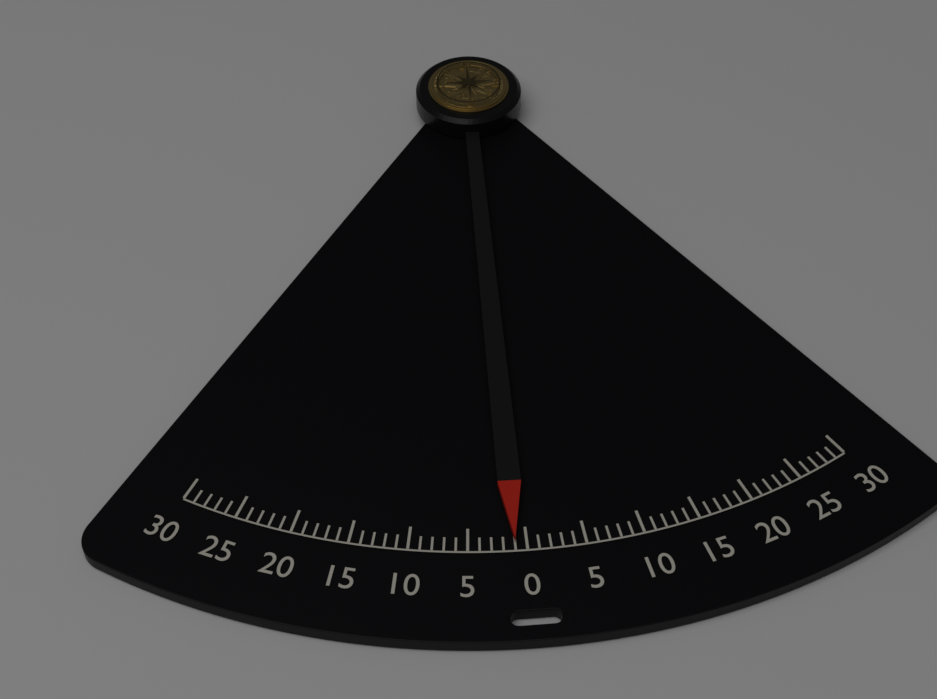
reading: -1 (no unit)
